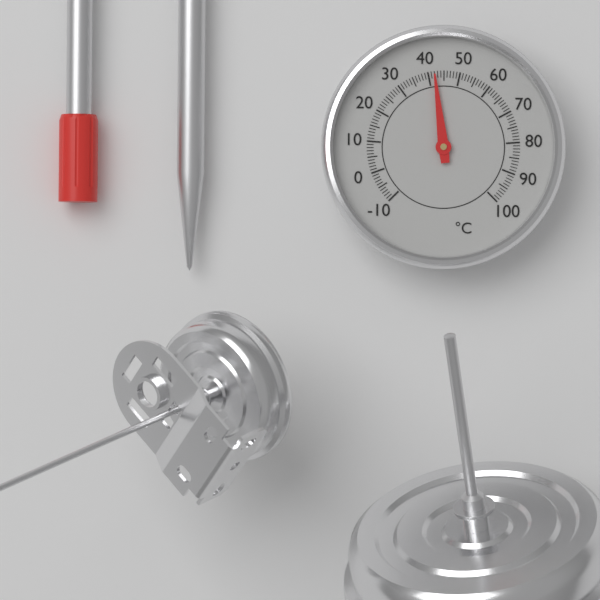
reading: 42 °C
